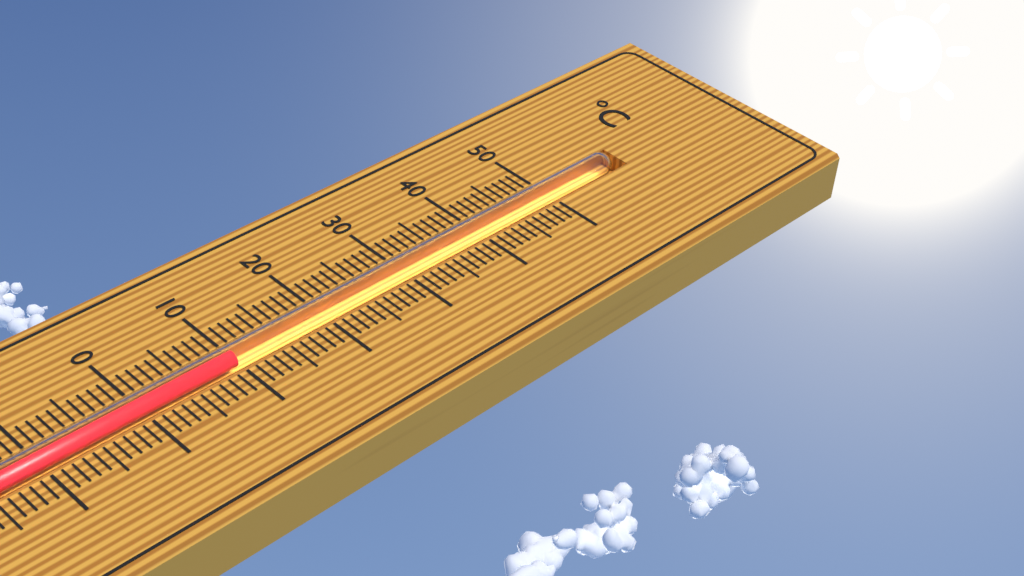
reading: 10 °C
